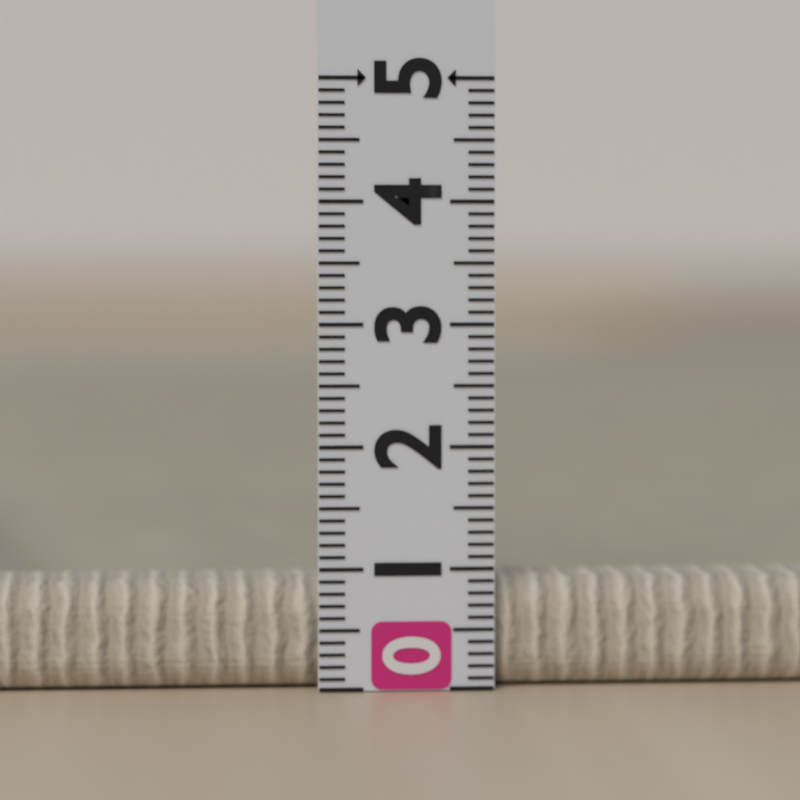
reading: 0.9 (no unit)
